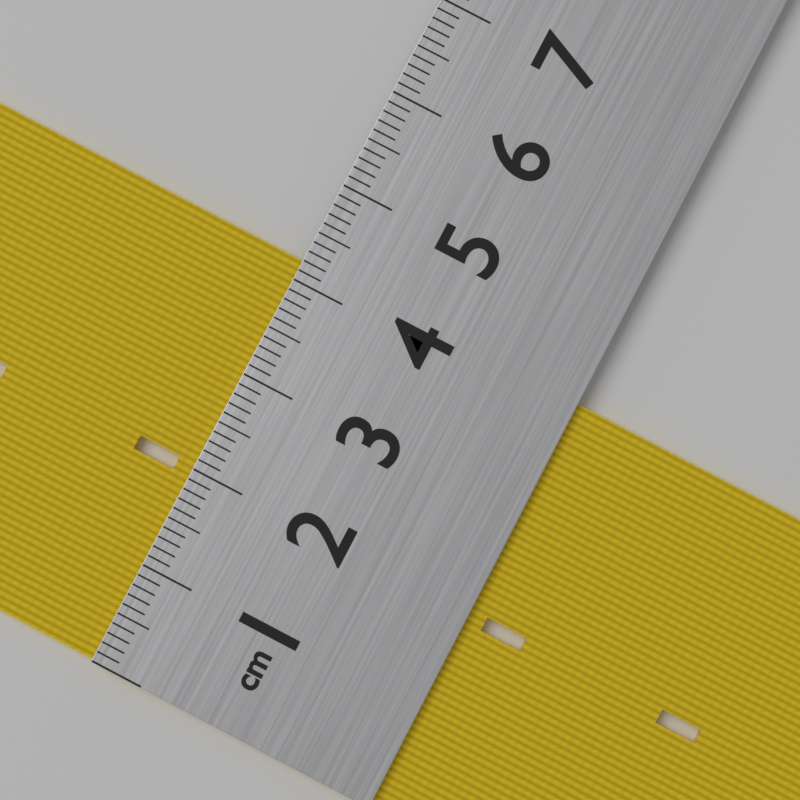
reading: 4.2 cm
